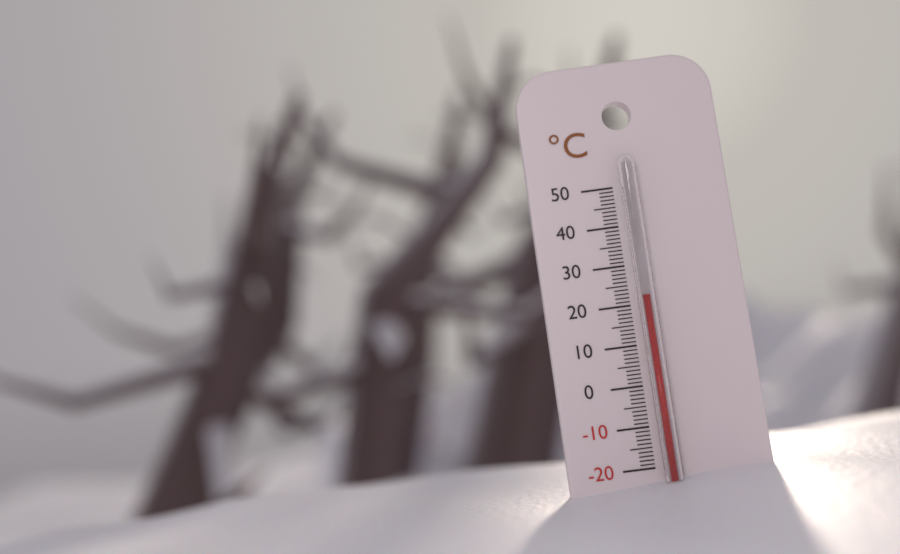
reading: 22 °C
